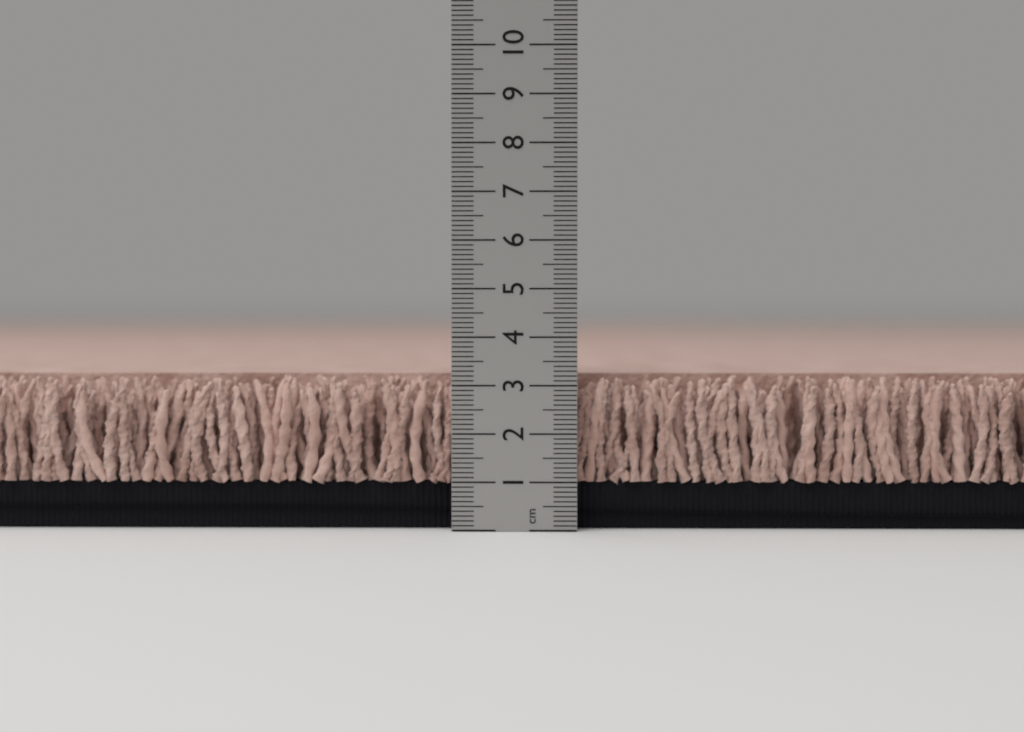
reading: 3.2 cm
